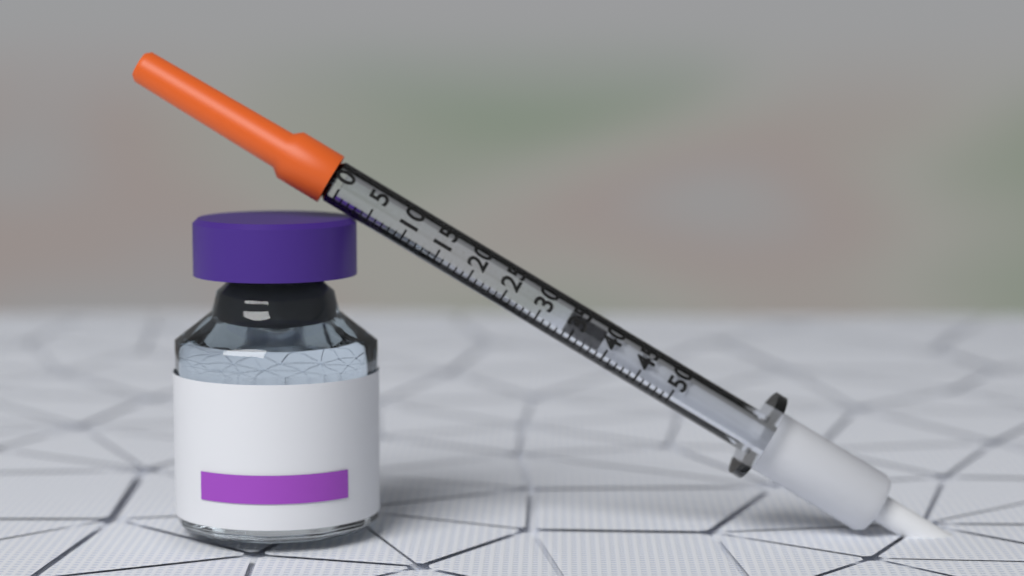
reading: 34 (no unit)
